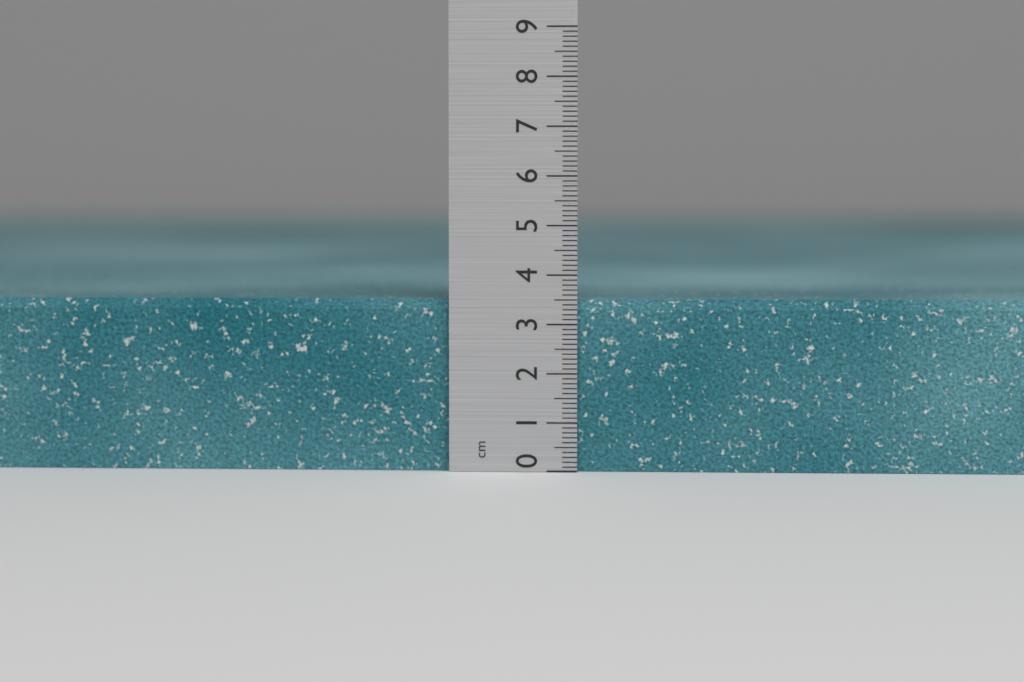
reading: 3.5 cm
